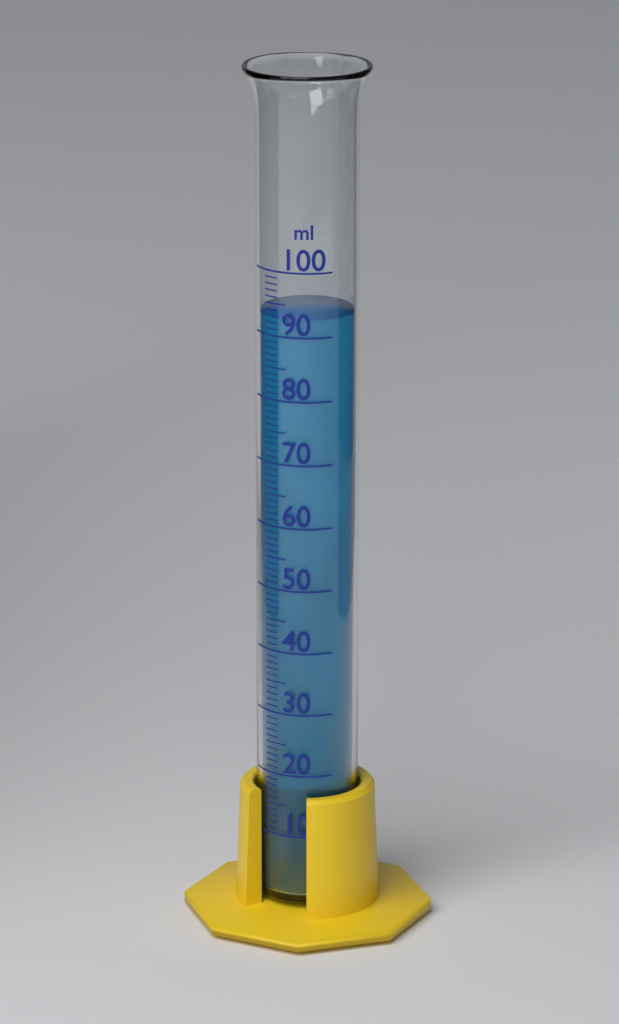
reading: 93 ml
